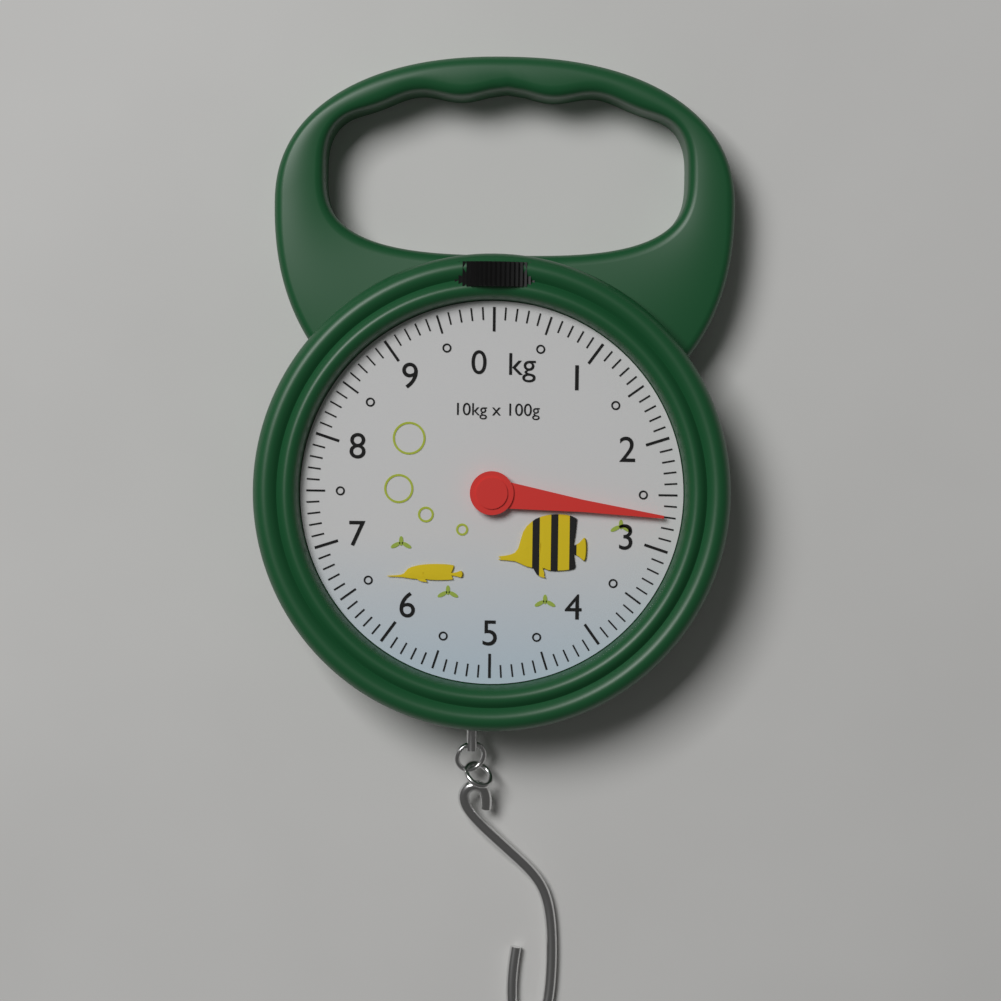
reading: 2.7 kg
